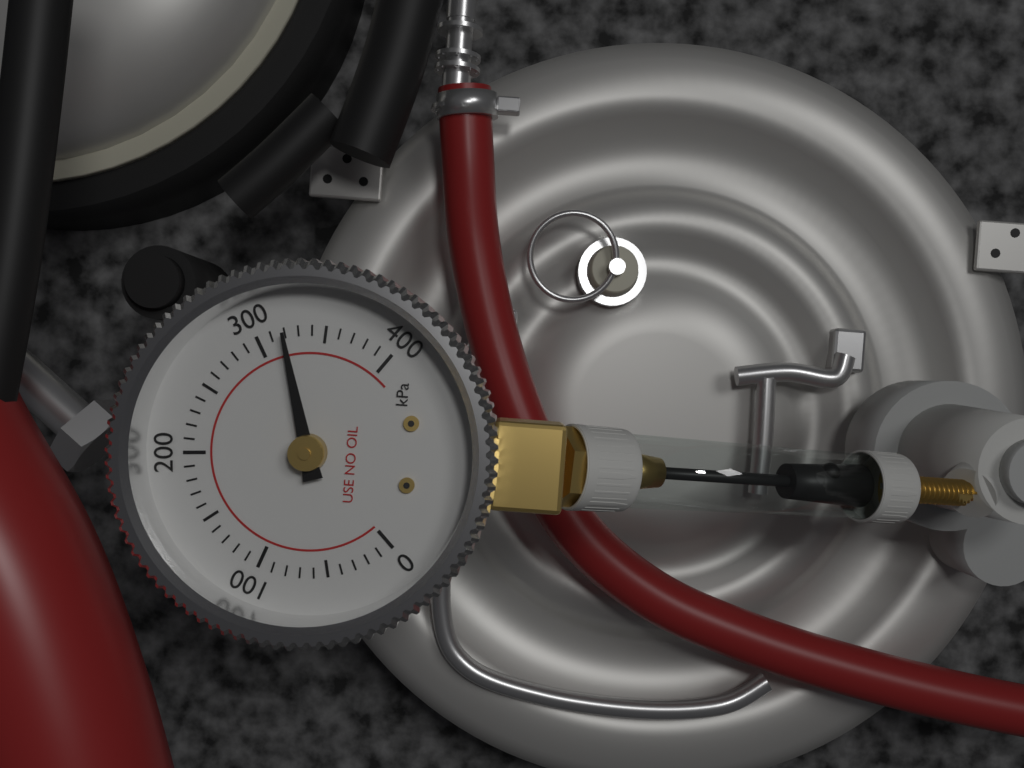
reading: 320 kPa
